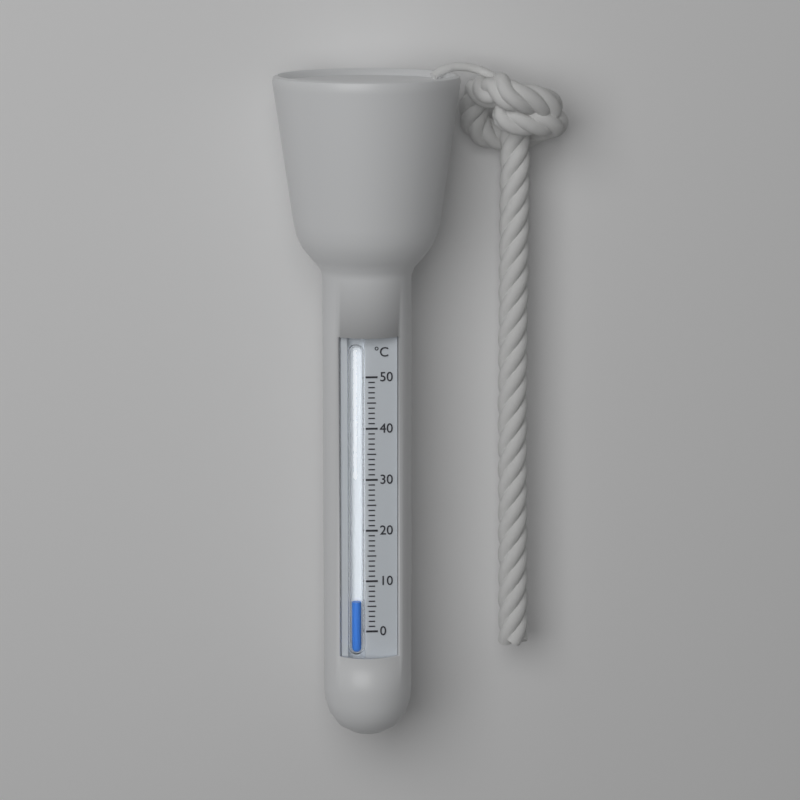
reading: 6 °C
